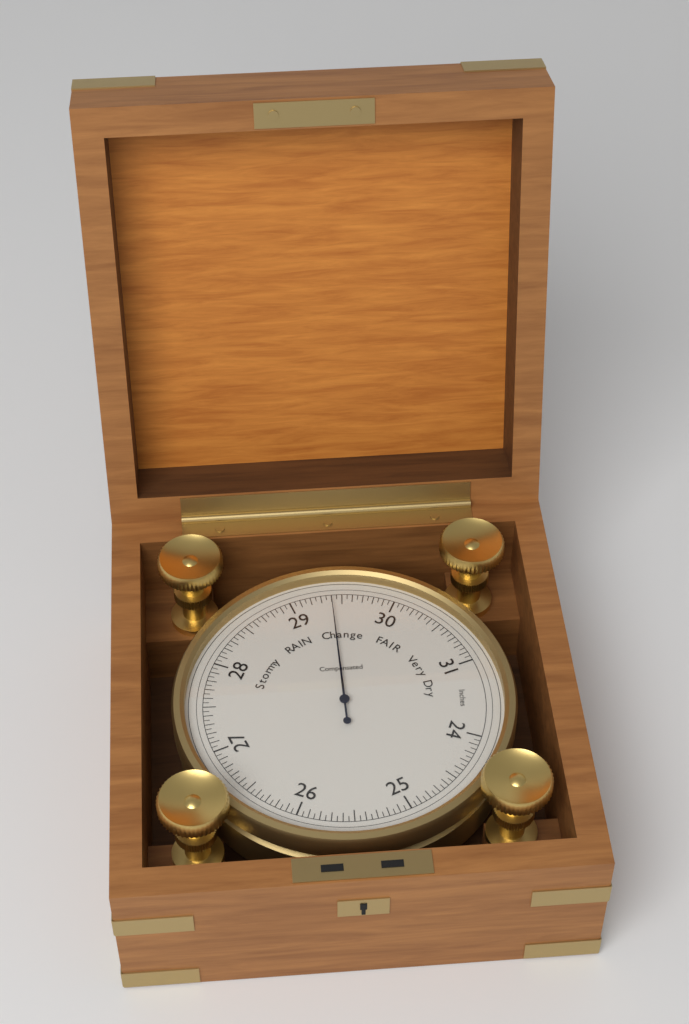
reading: 29.40 inHg
